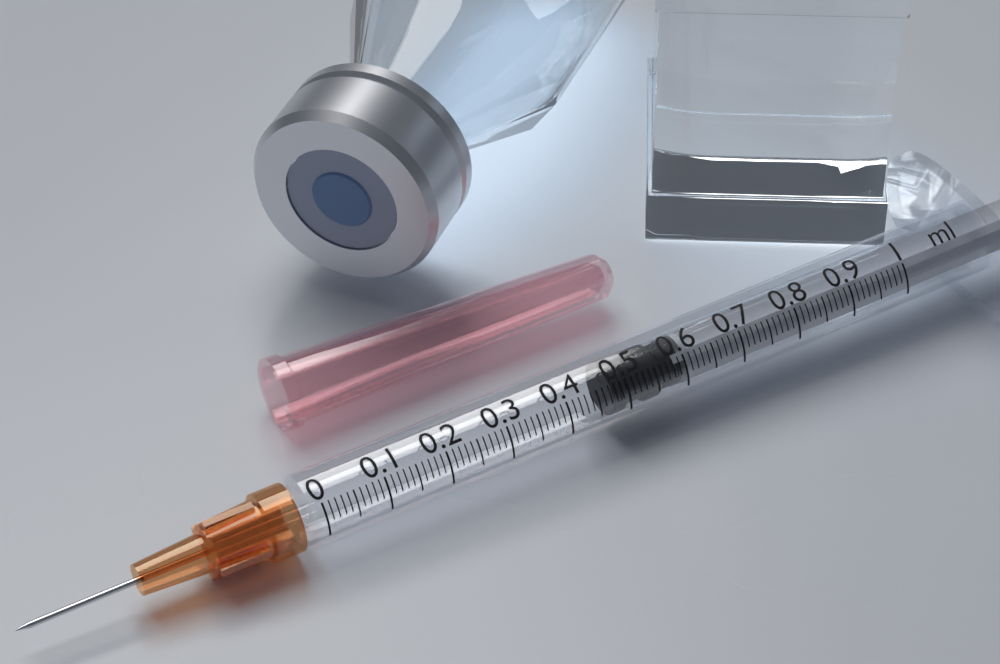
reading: 0.48 ml
